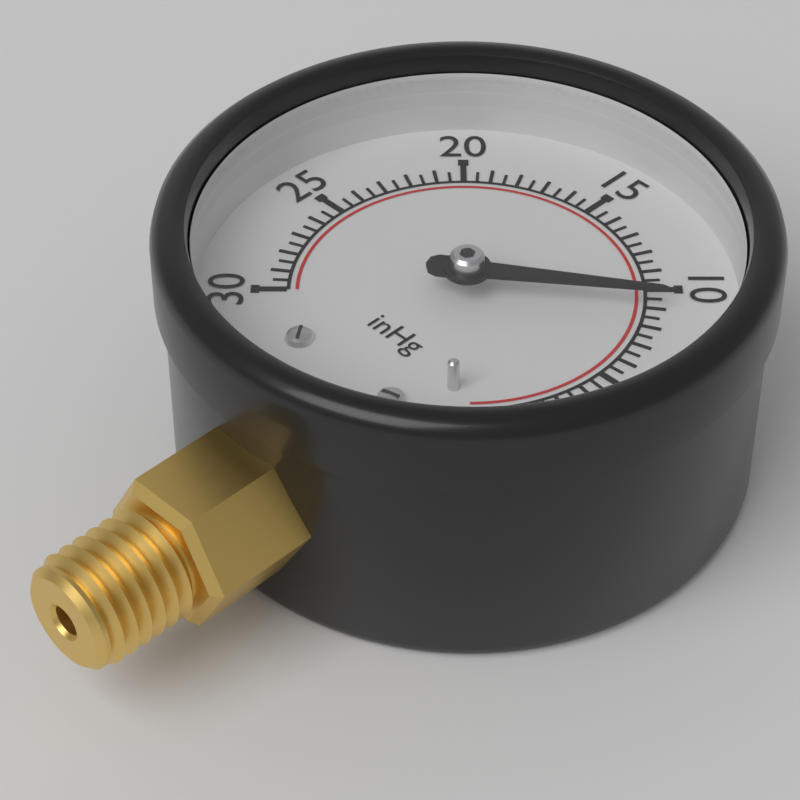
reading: 9.0 inHg
